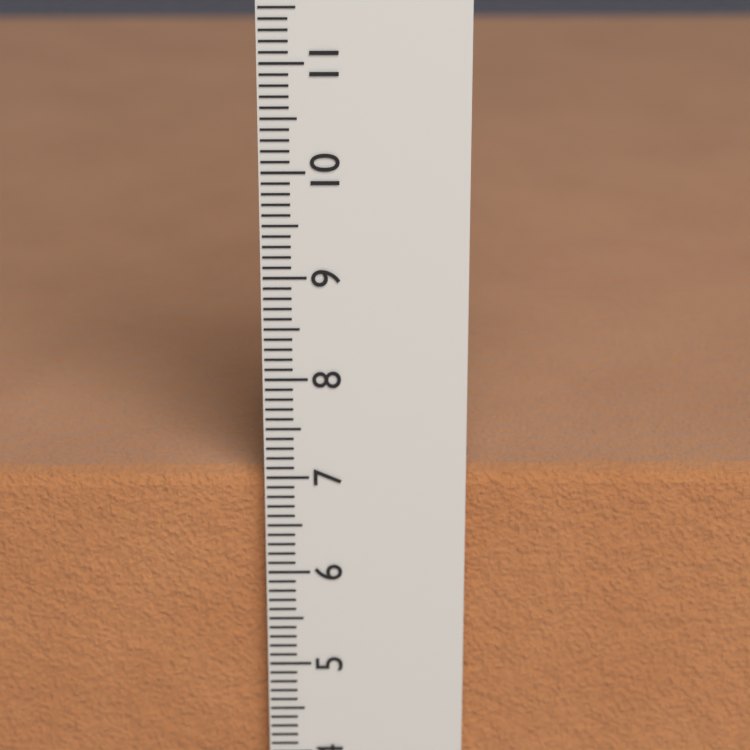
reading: 7.0 cm
